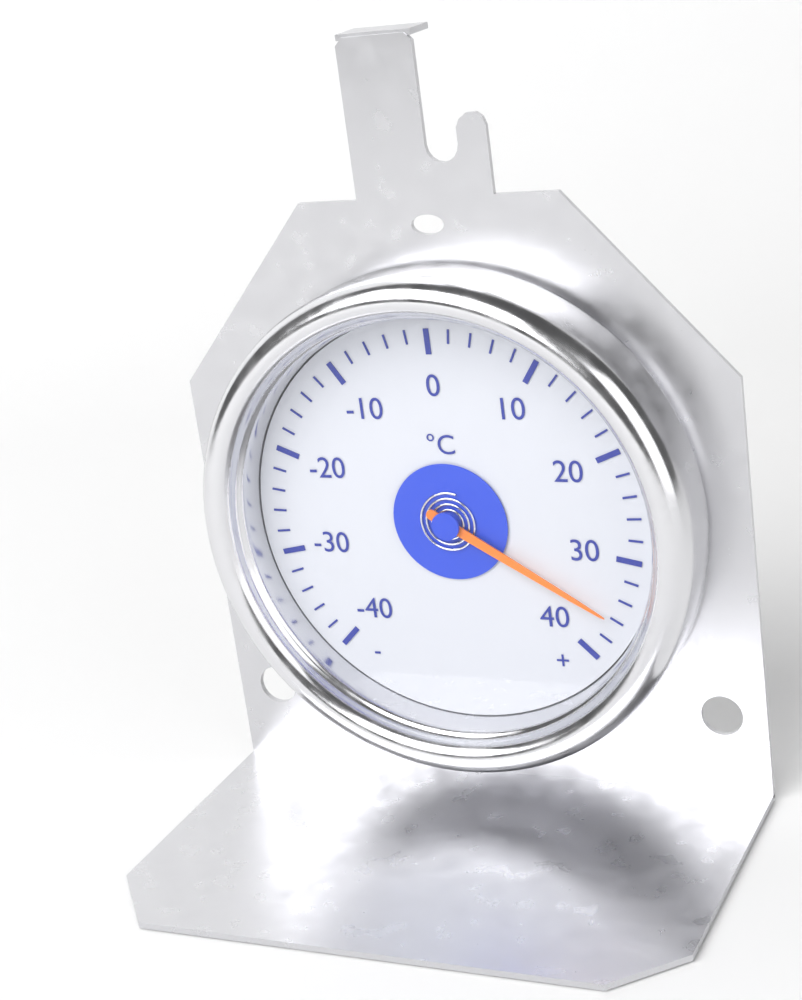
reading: 36 °C
